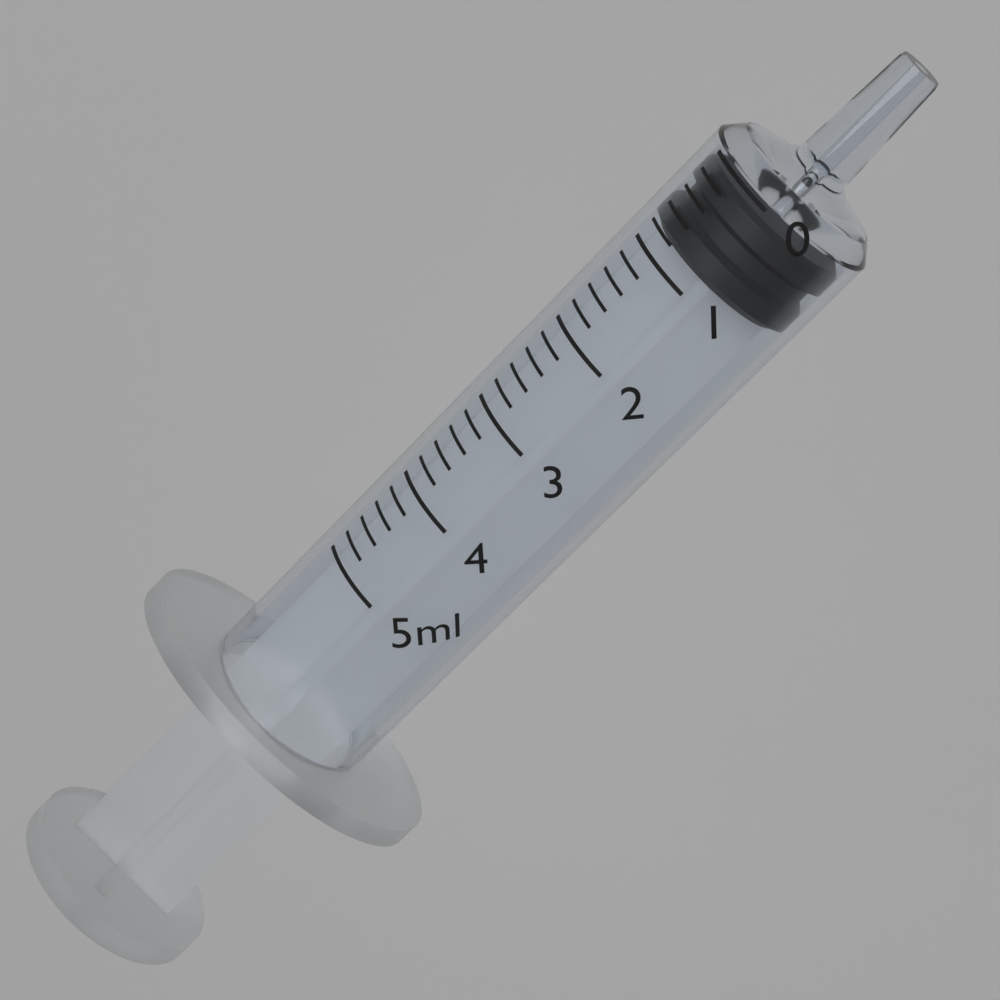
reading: 0.1 ml
